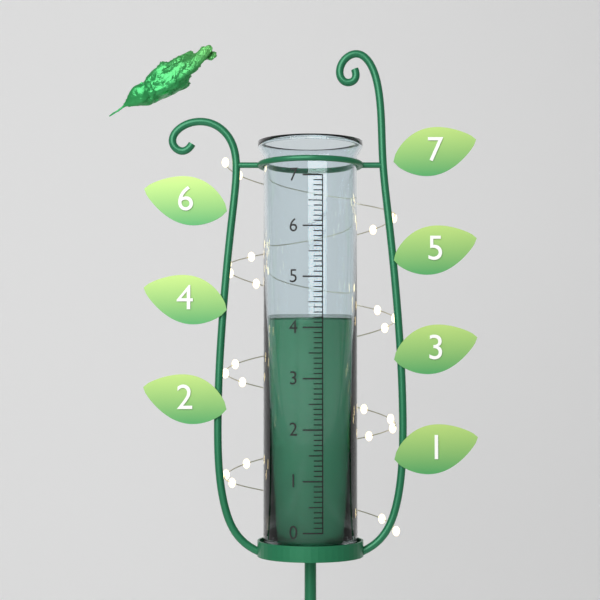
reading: 4.2 (no unit)
